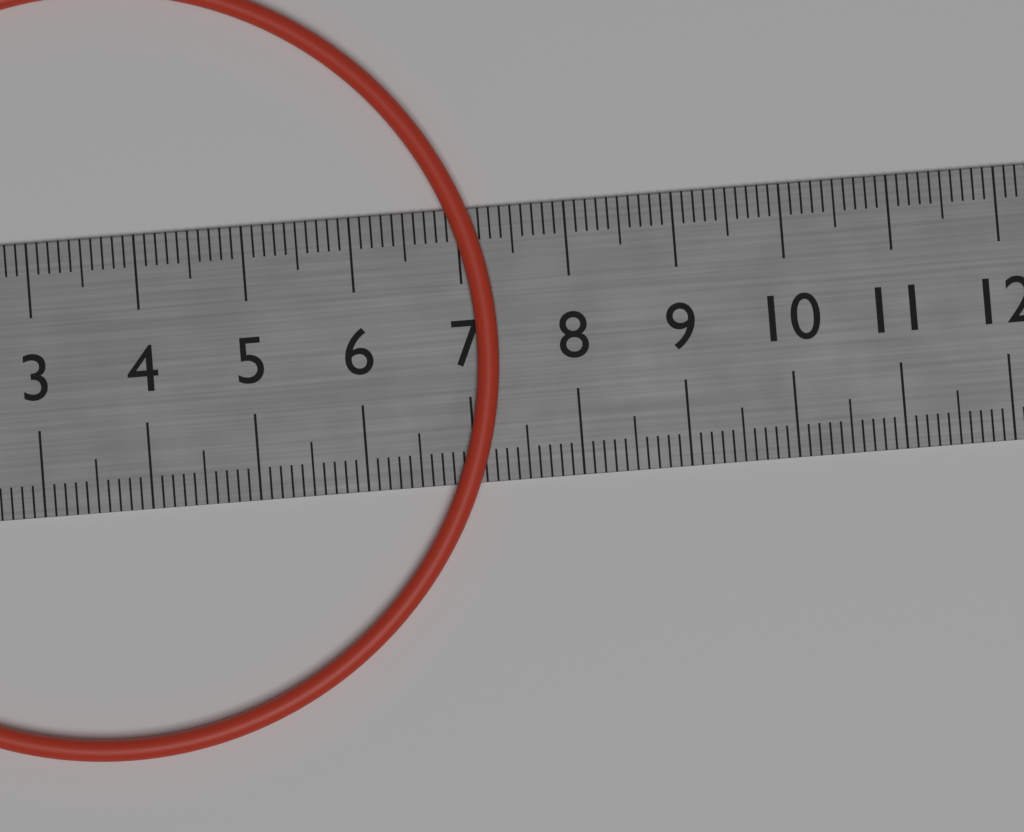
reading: 7.3 cm
